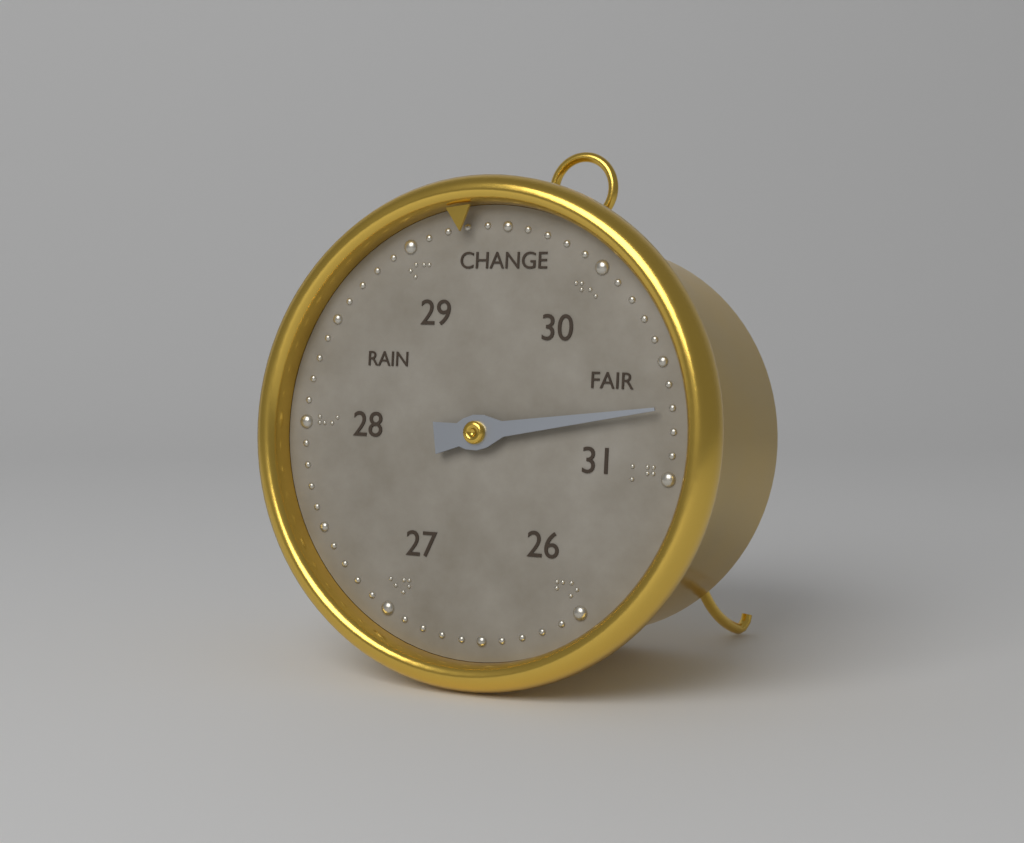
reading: 30.7 (no unit)
